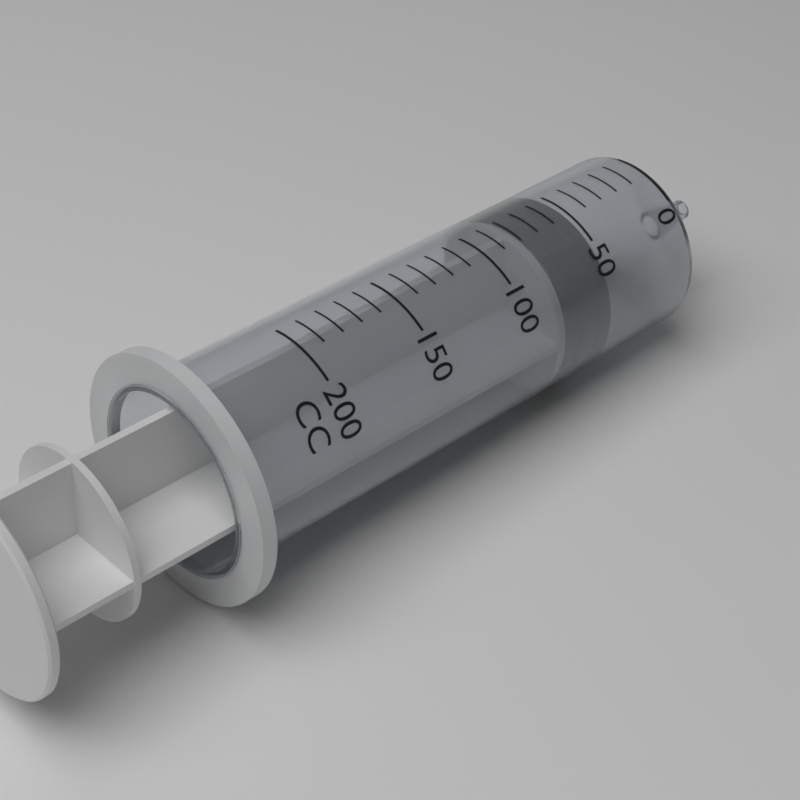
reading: 50 cc
